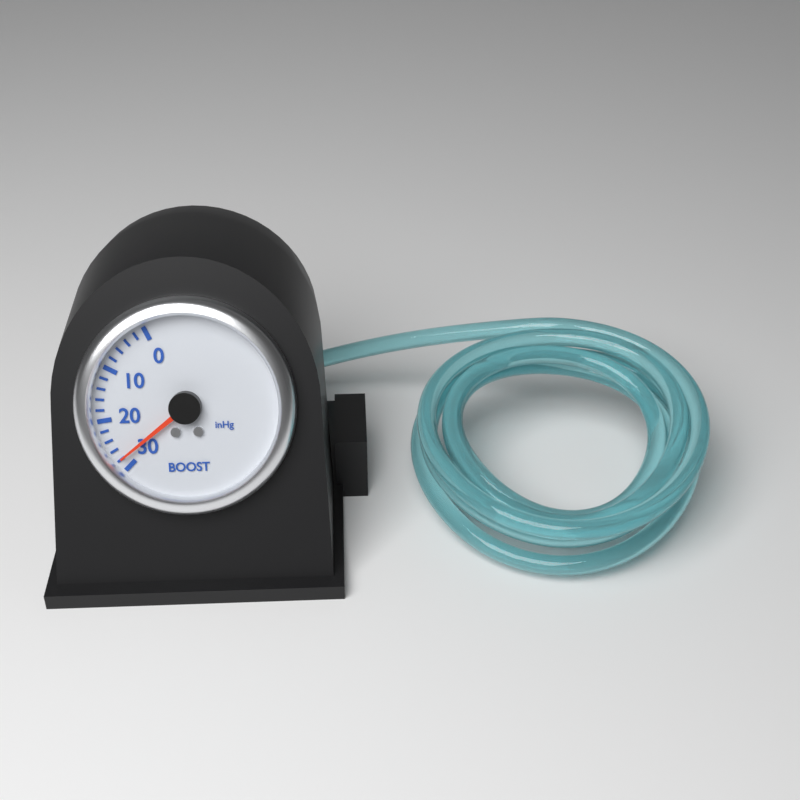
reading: 28 inHg
